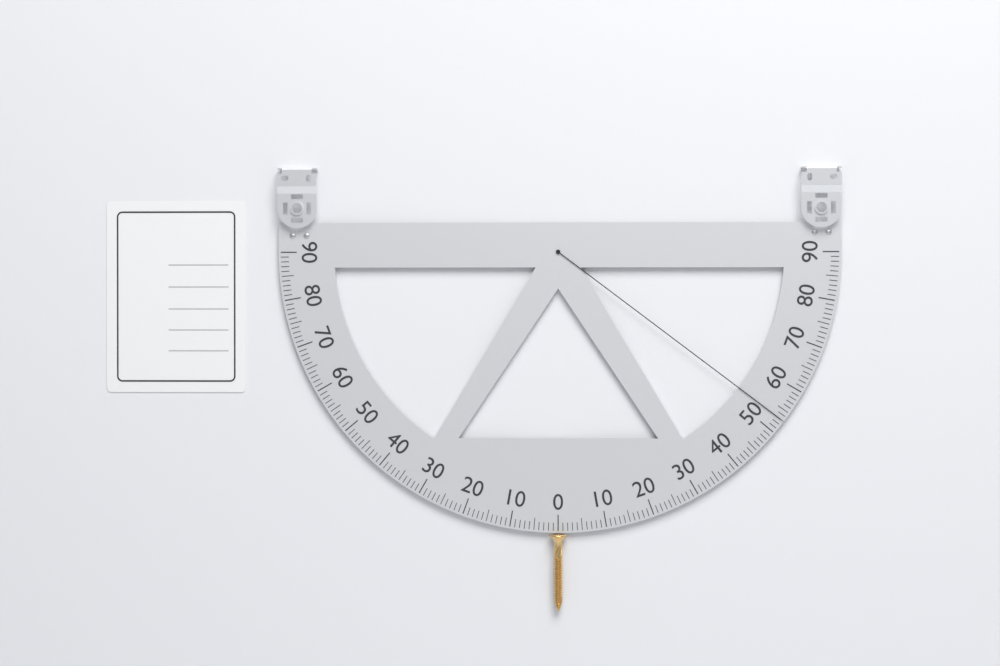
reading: 53 (no unit)
